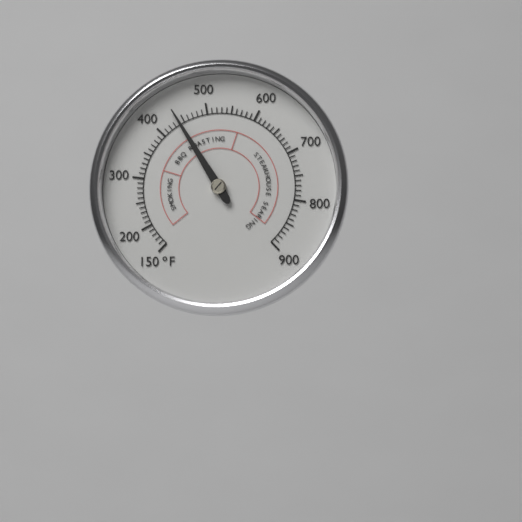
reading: 440 °F
